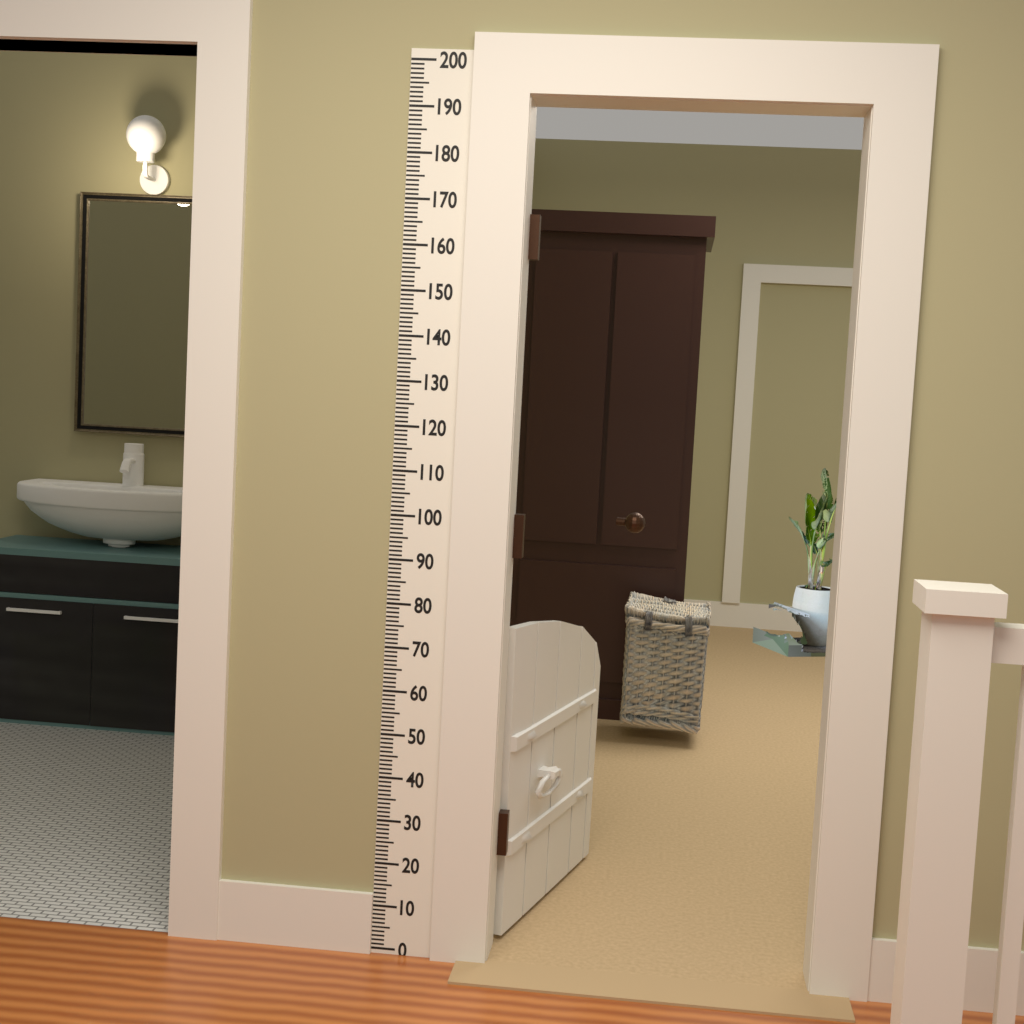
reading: 74 (no unit)
